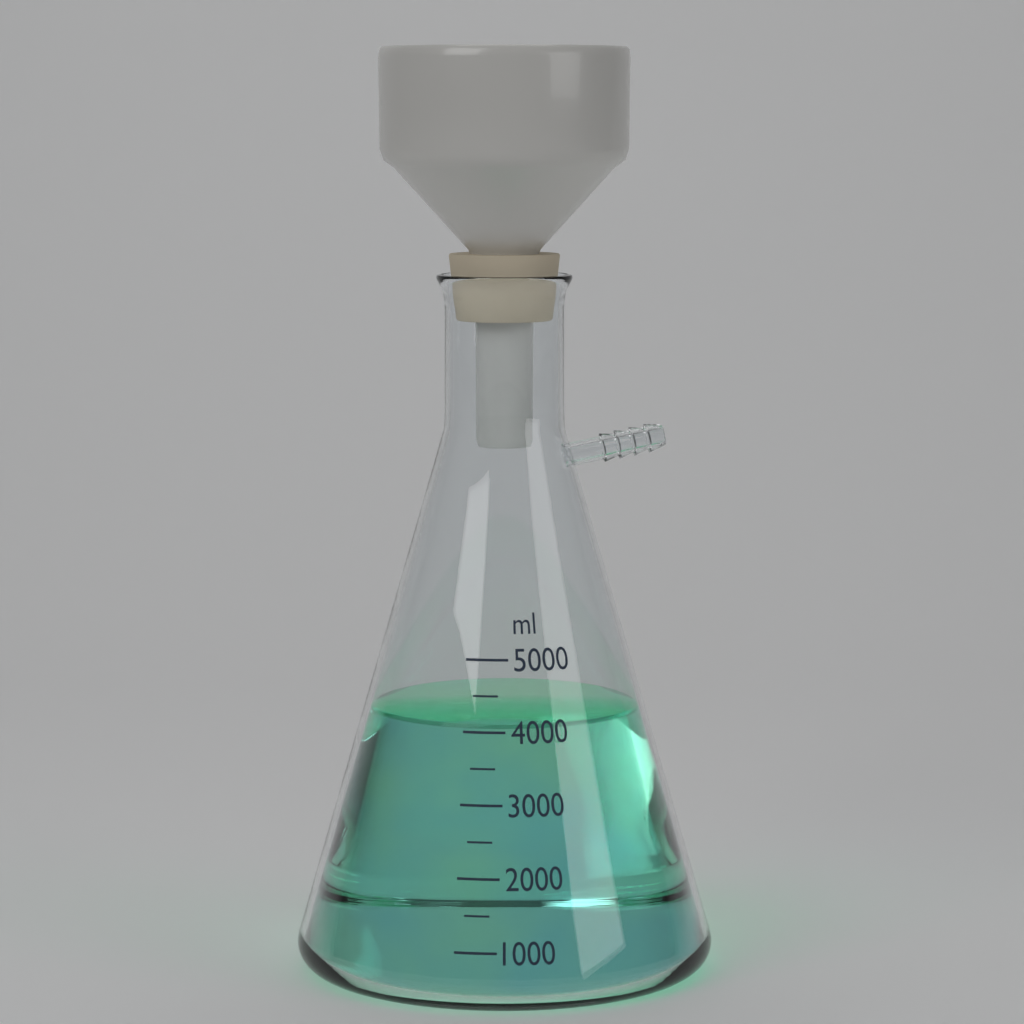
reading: 4100 ml
